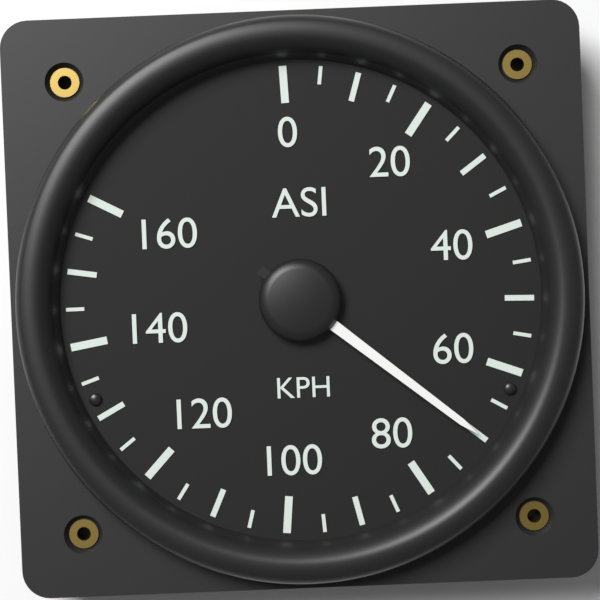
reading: 70 KPH
